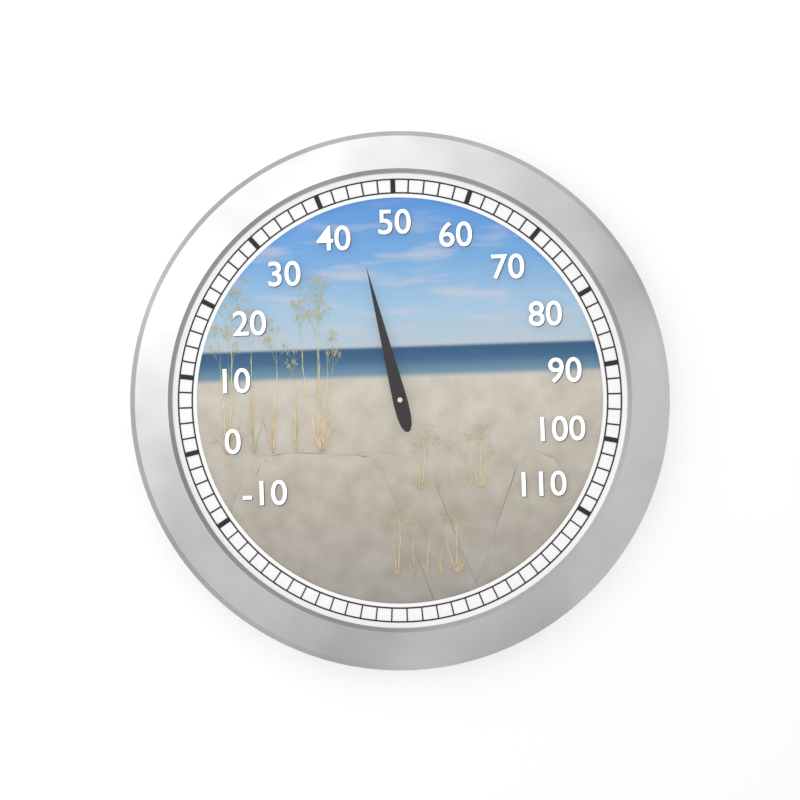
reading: 44 (no unit)
